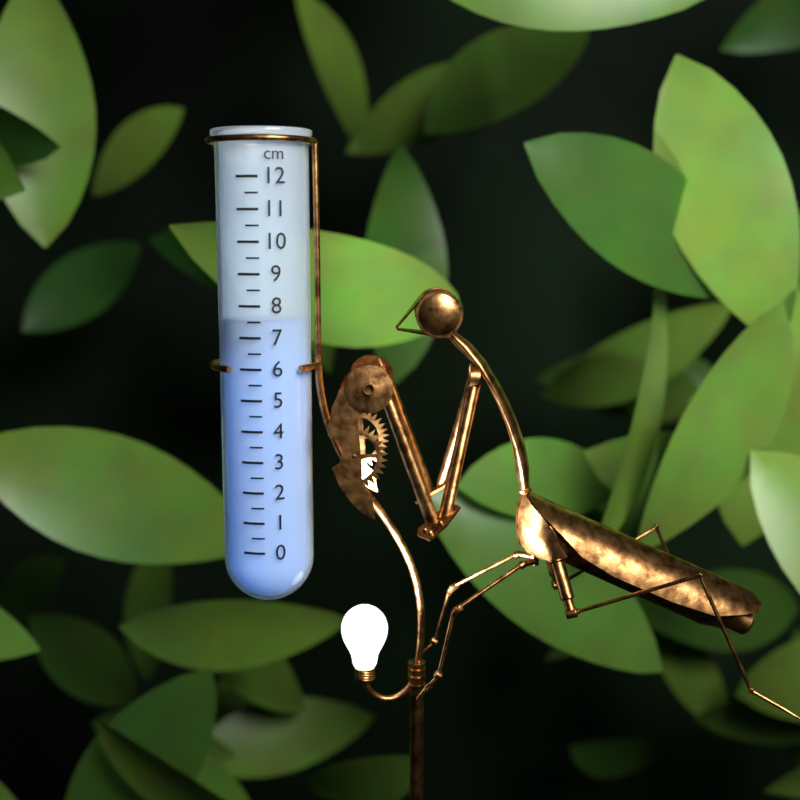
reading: 7.5 cm
